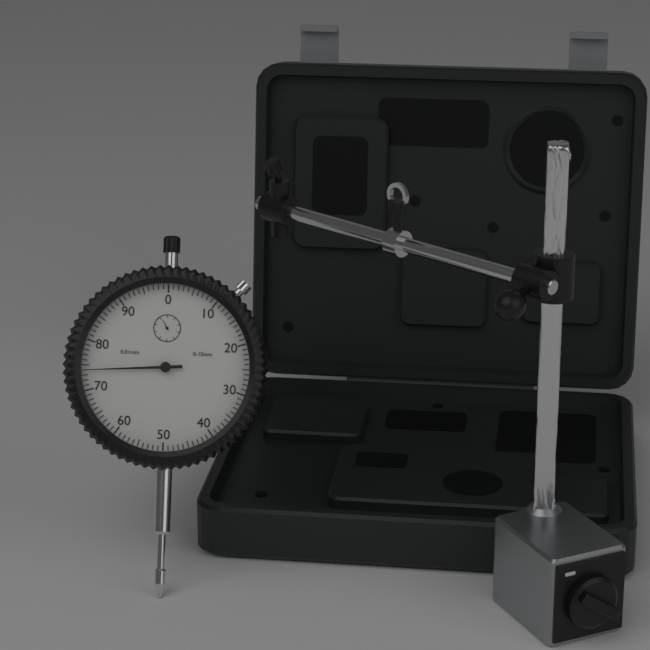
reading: 0.74 mm
